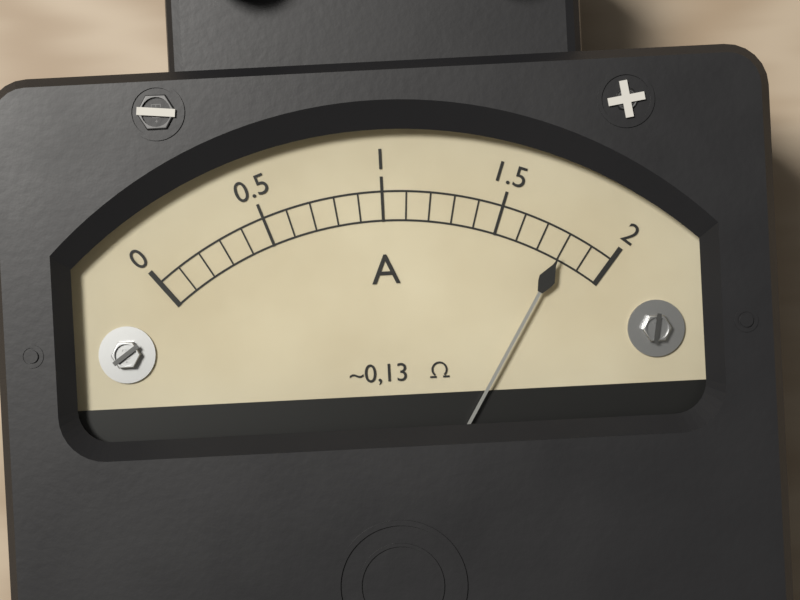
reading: 1.8 A
